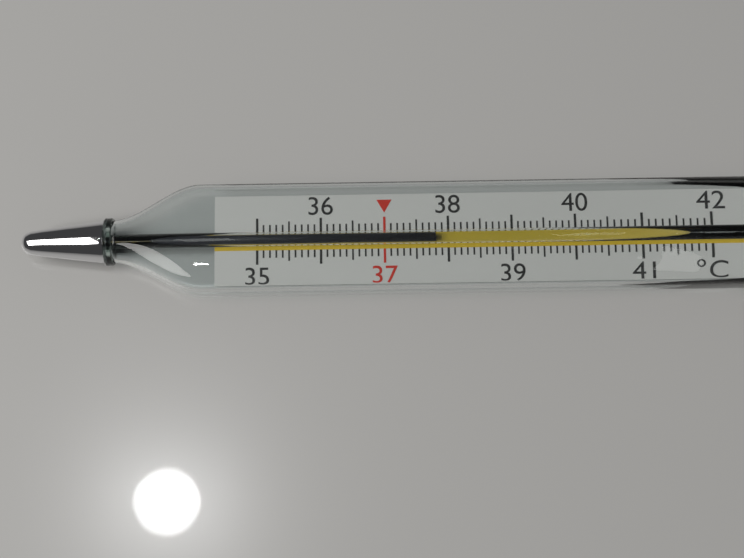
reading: 37.8 °C
